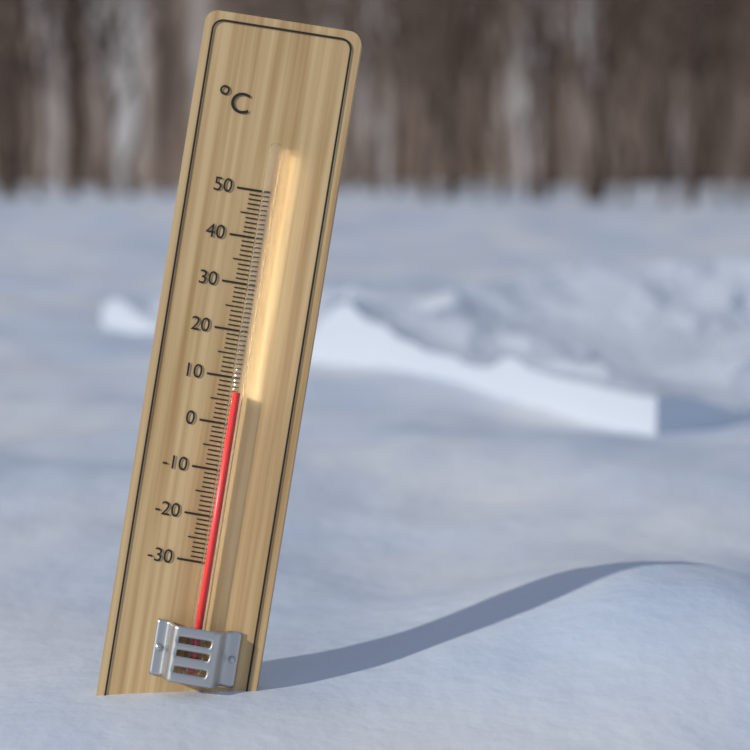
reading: 7 °C
